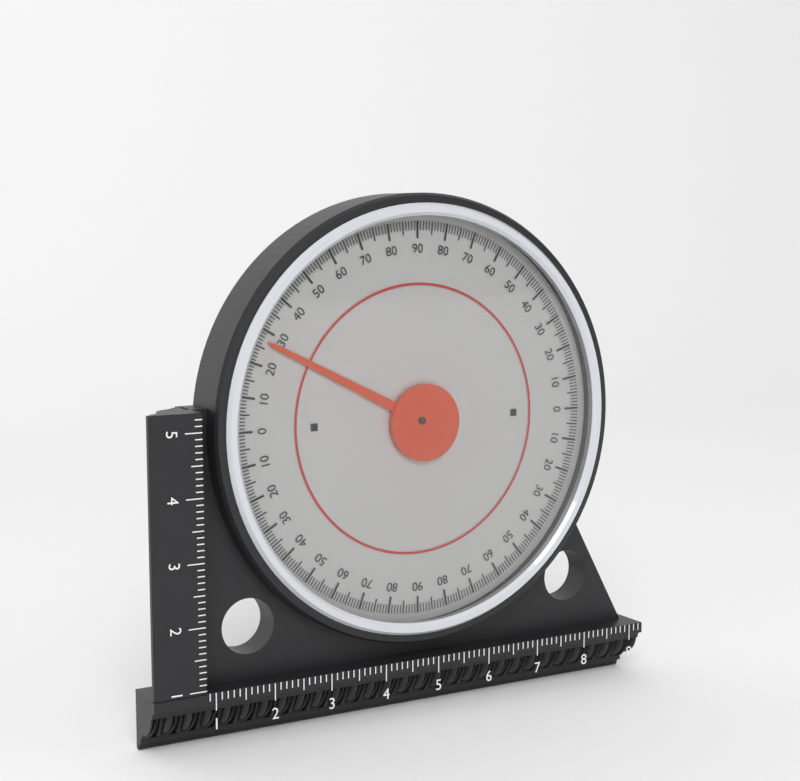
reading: 27 (no unit)
